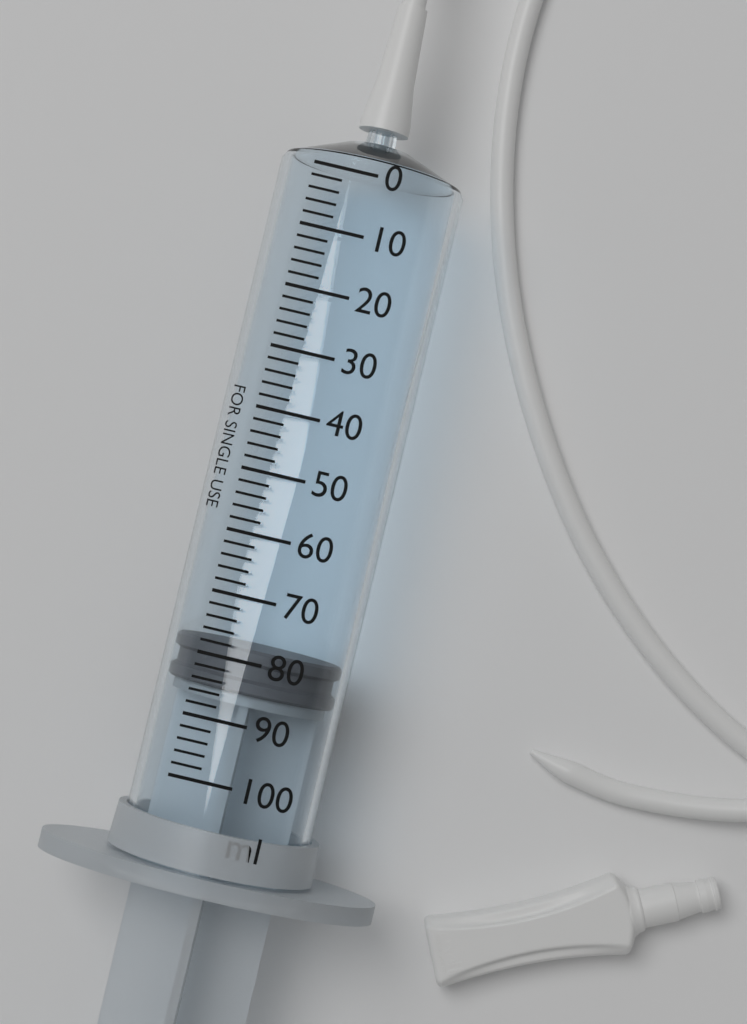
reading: 78 ml
